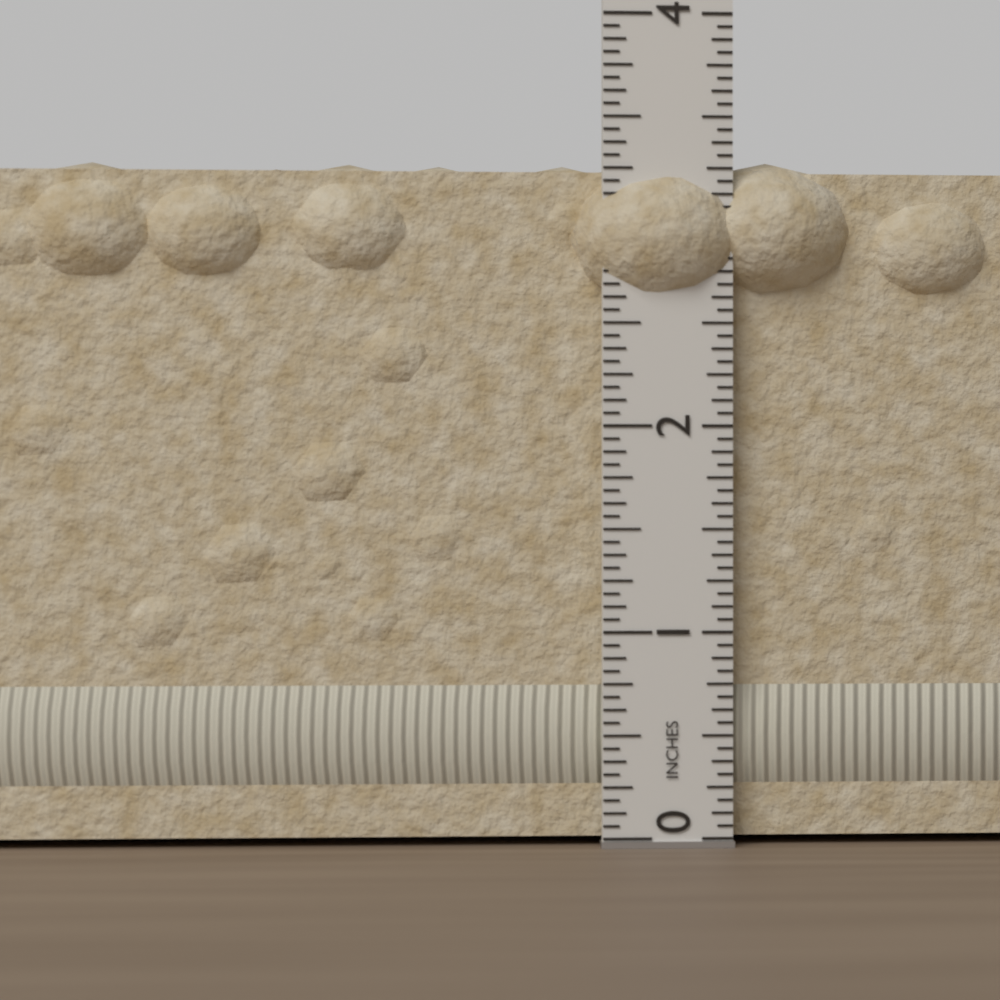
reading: 3.3125 in
